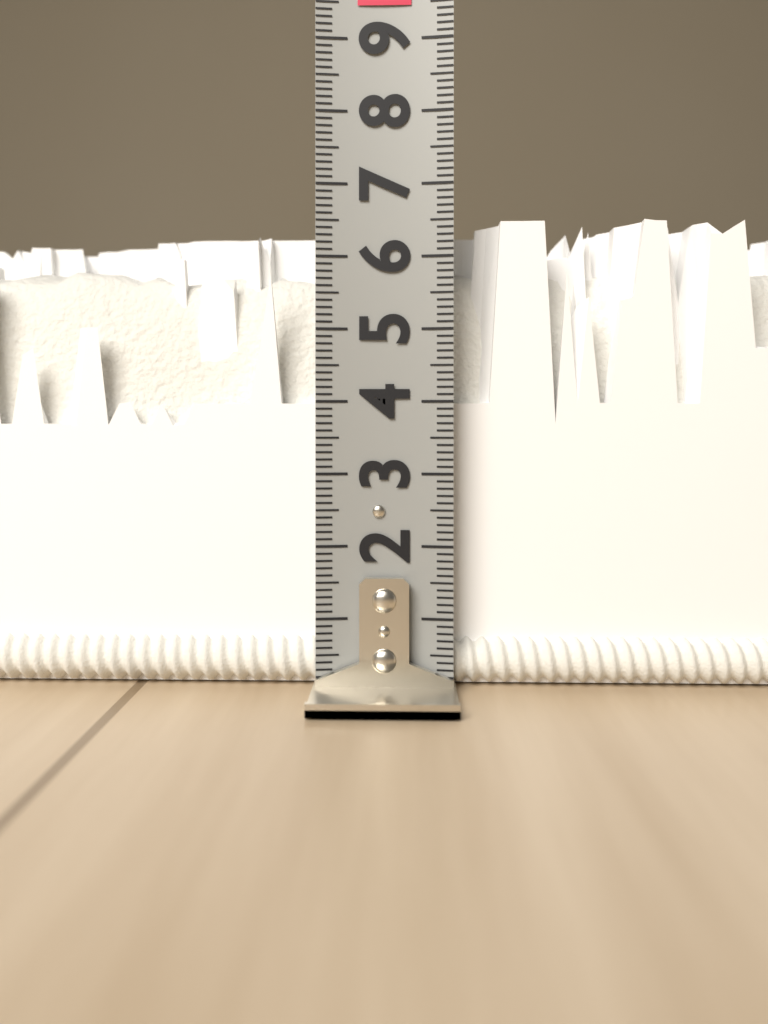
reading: 6.6 (no unit)
